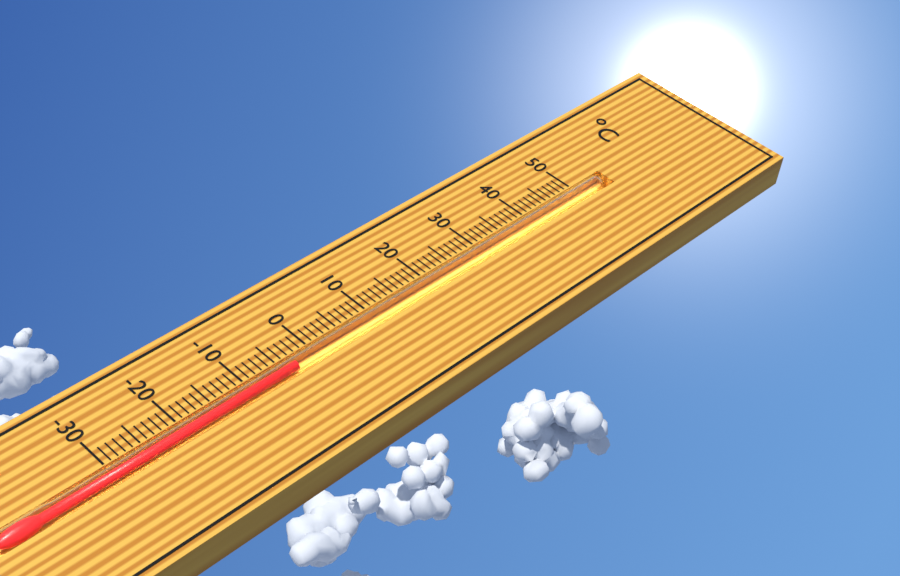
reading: -3 °C
